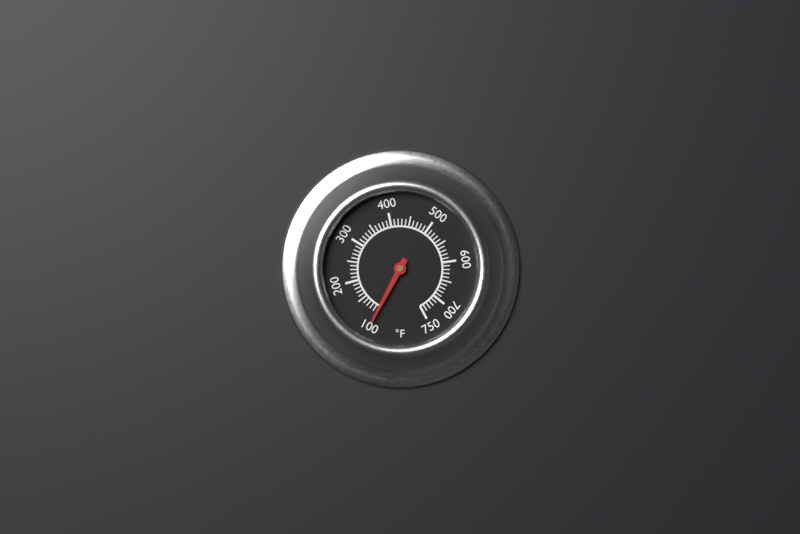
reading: 100 °F
